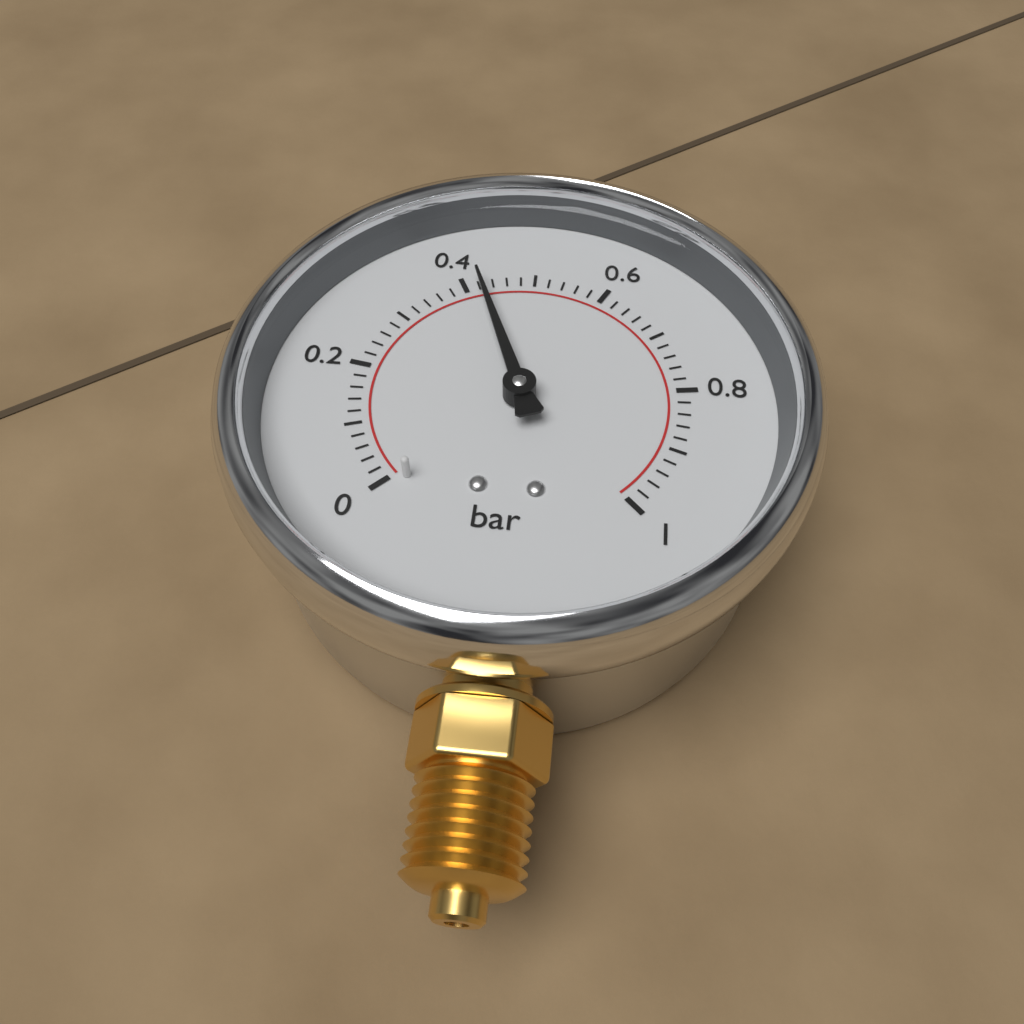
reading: 0.42 bar
